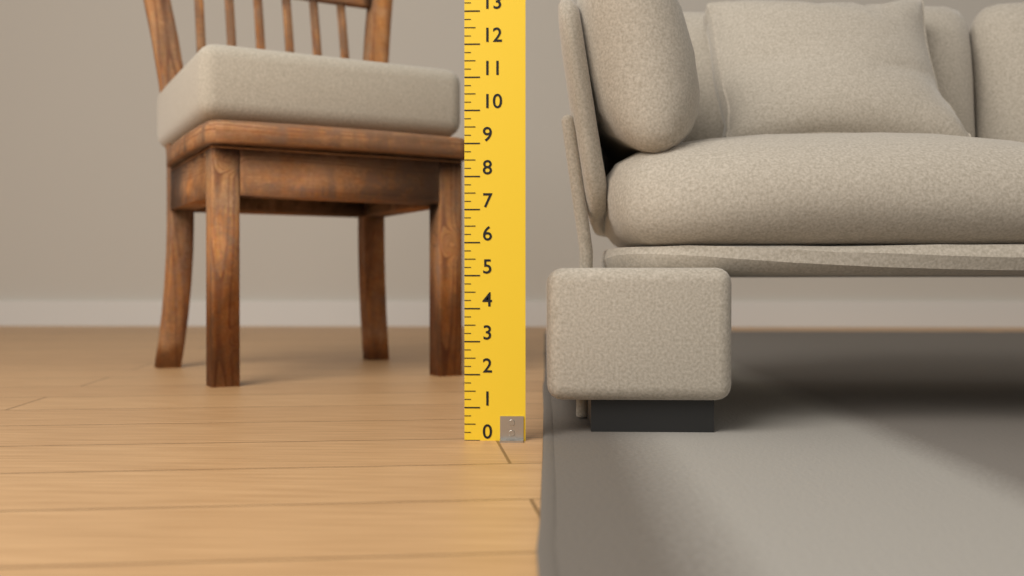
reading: 5.25 (no unit)
